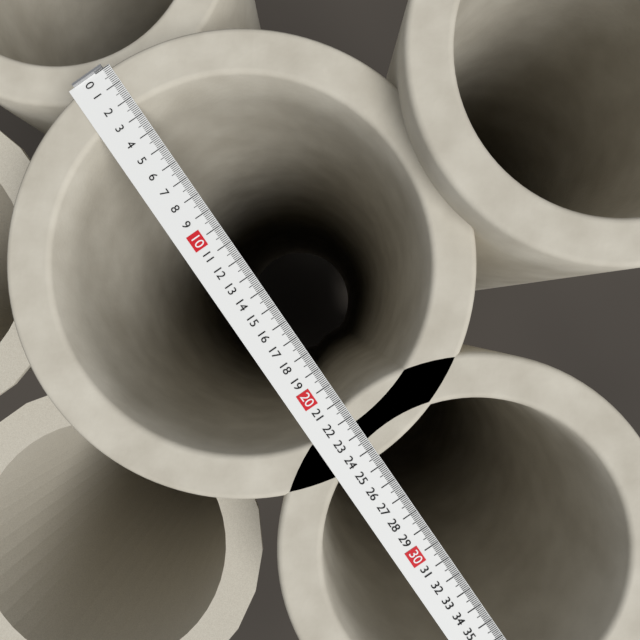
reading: 24.6 (no unit)
